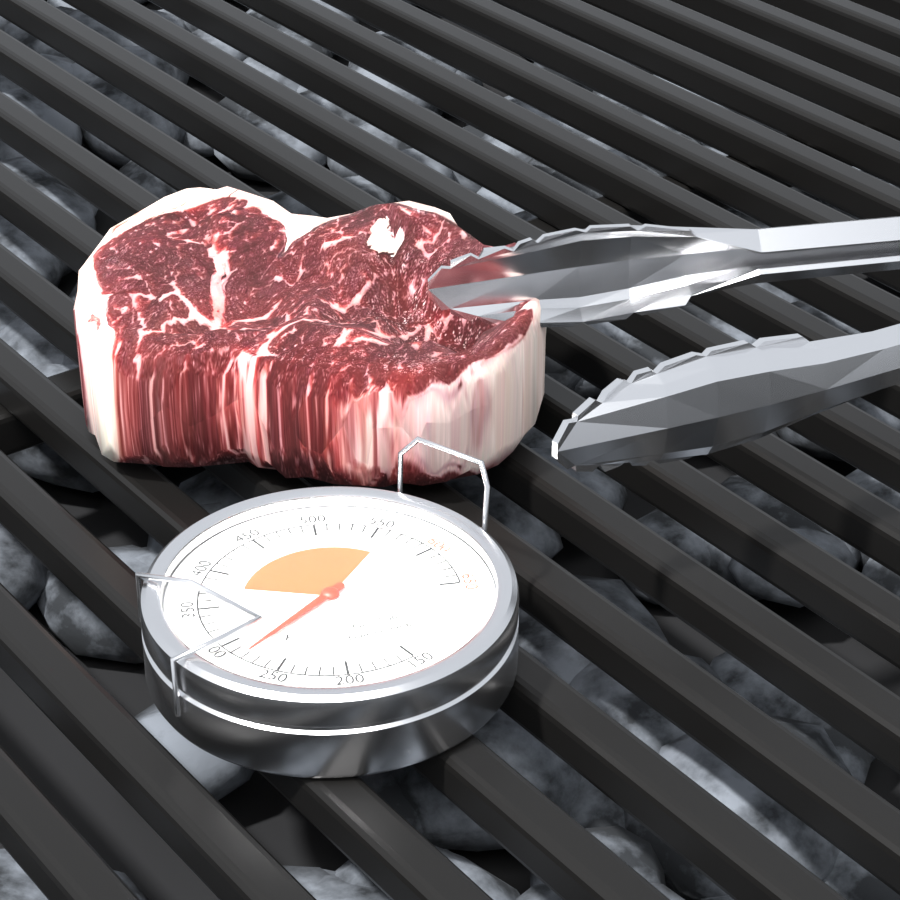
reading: 280 °F
